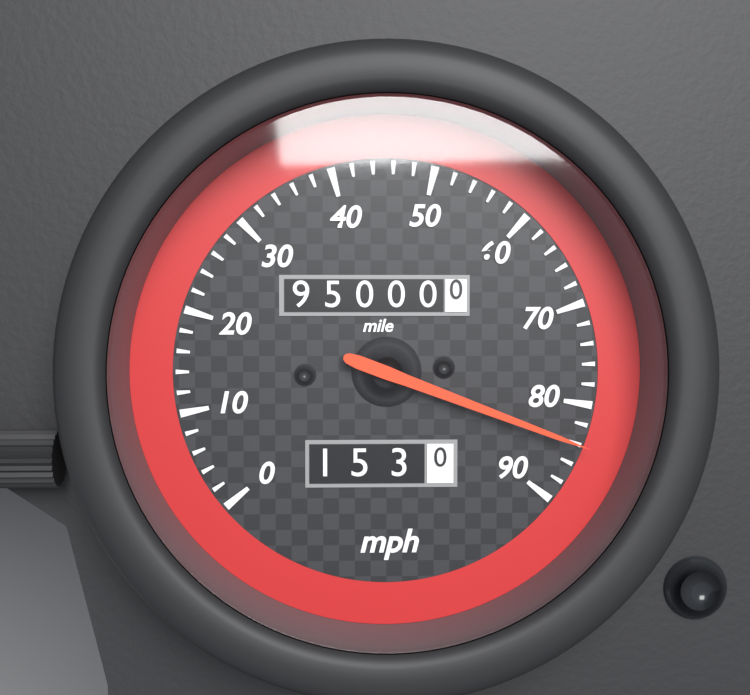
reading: 84 mph
